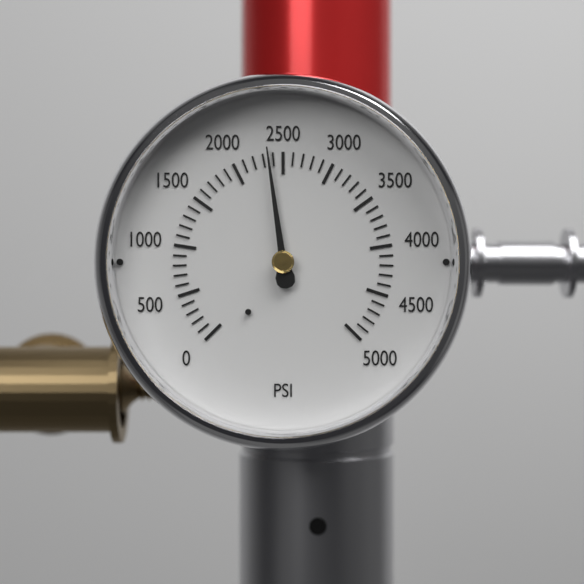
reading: 2350 psi
